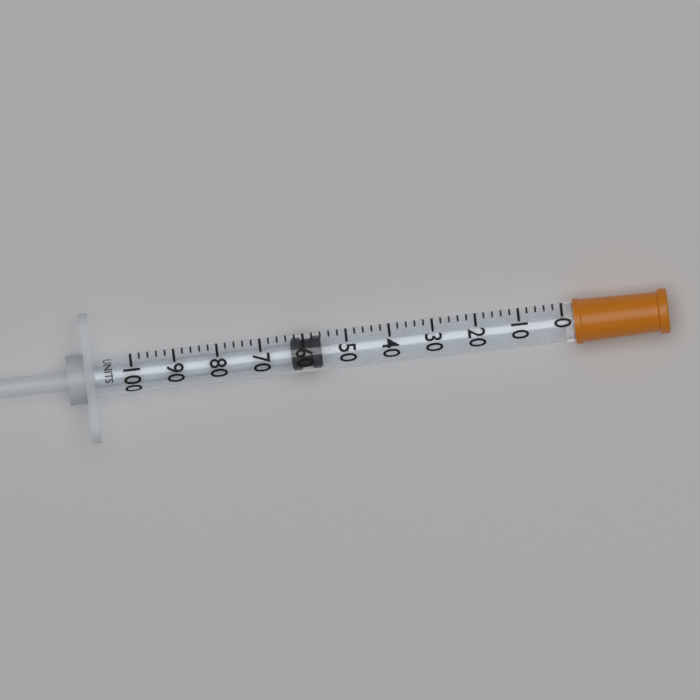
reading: 56 units
